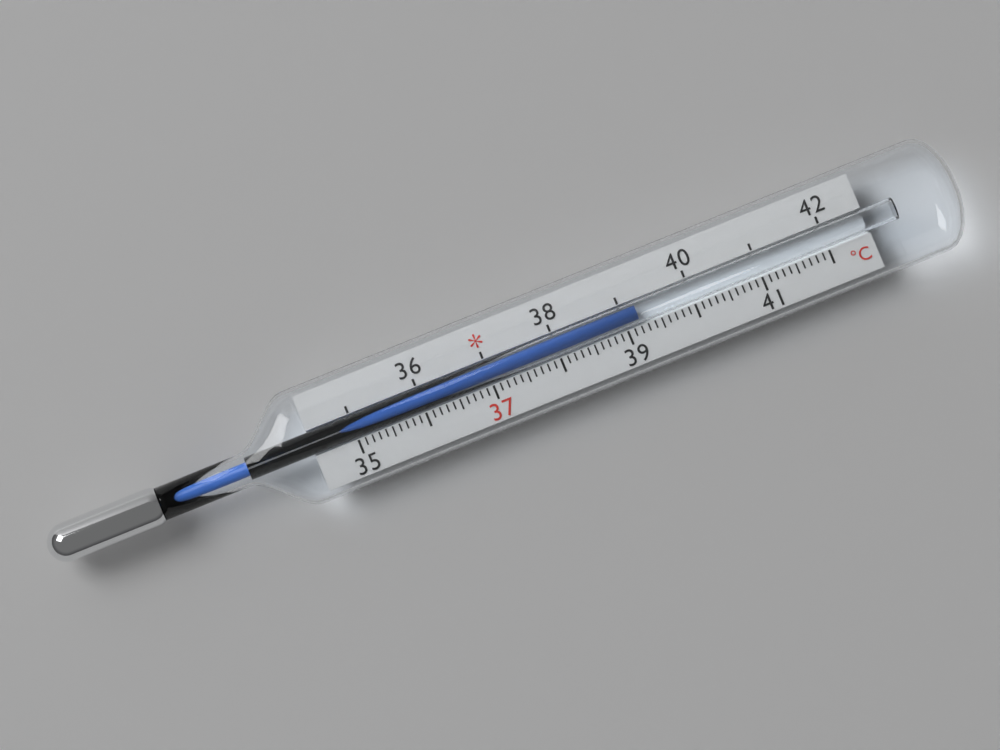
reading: 39.2 °C
